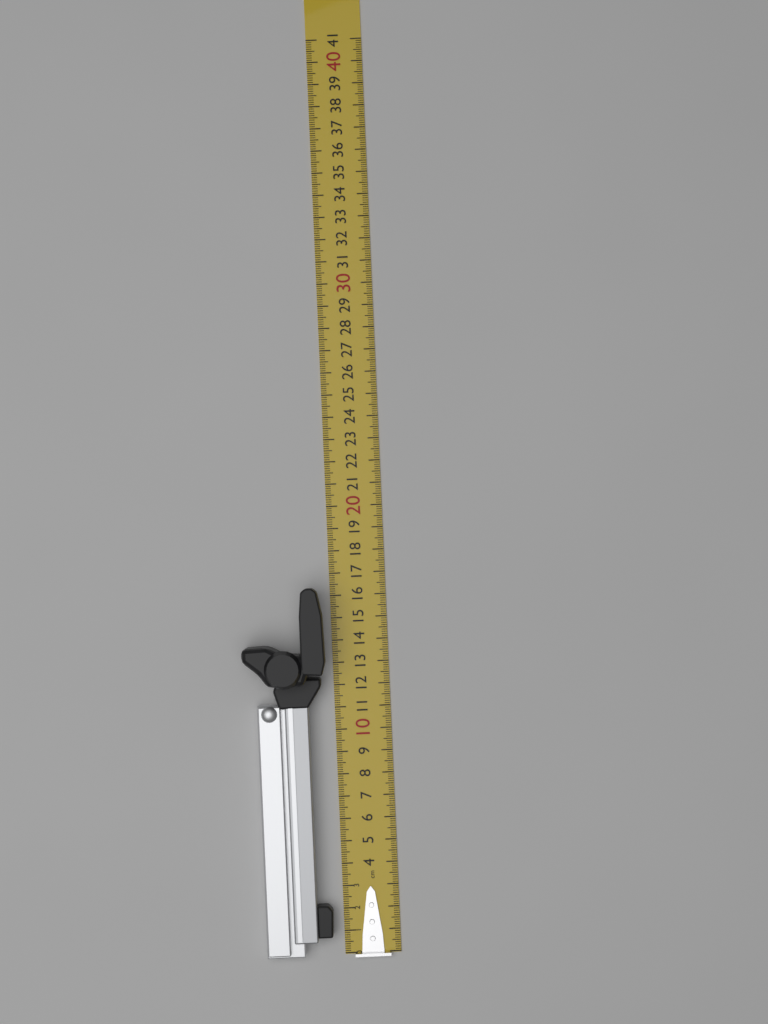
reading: 16.4 cm
